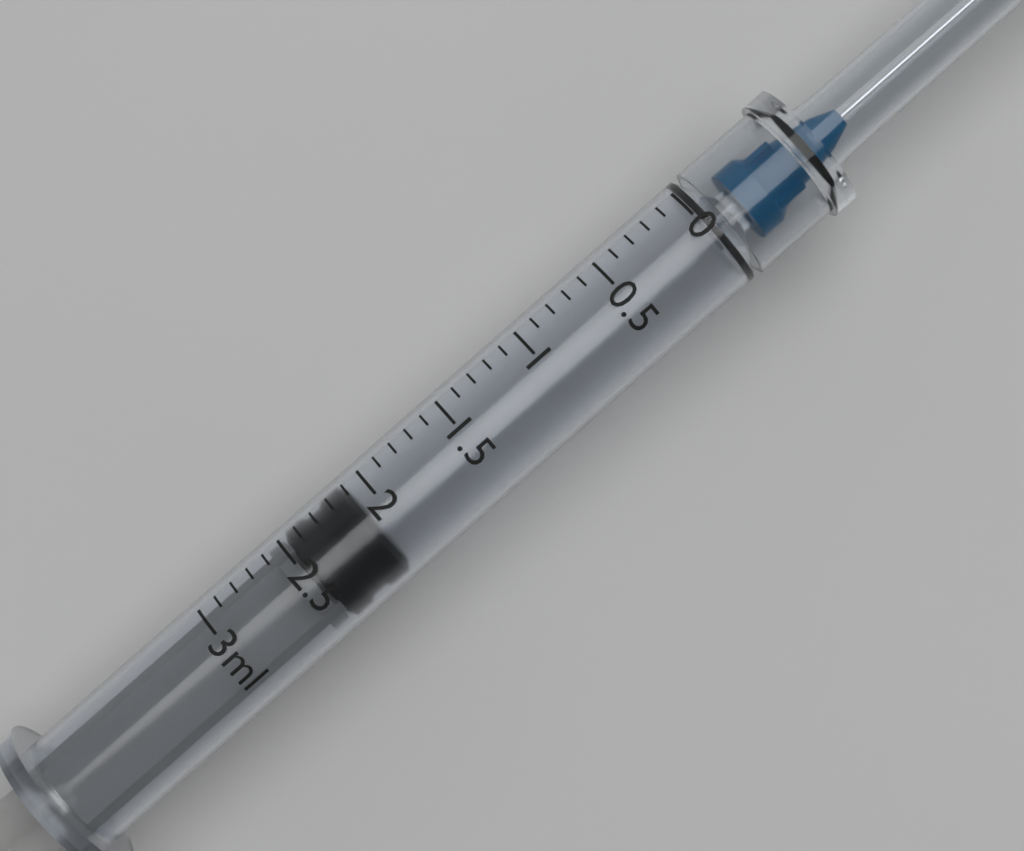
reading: 2.1 ml
